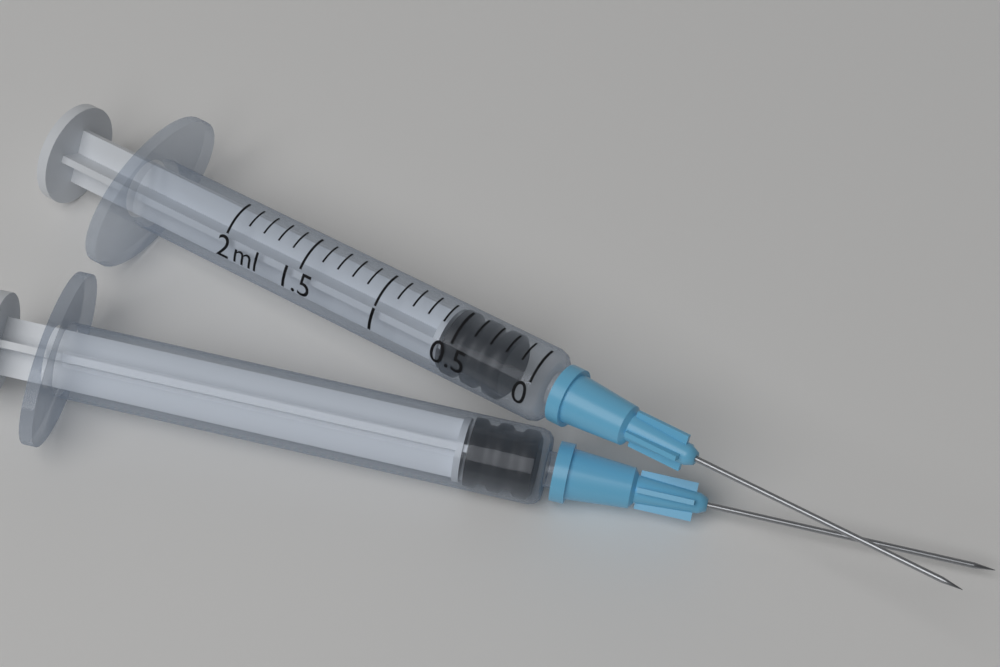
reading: 0.2 ml
